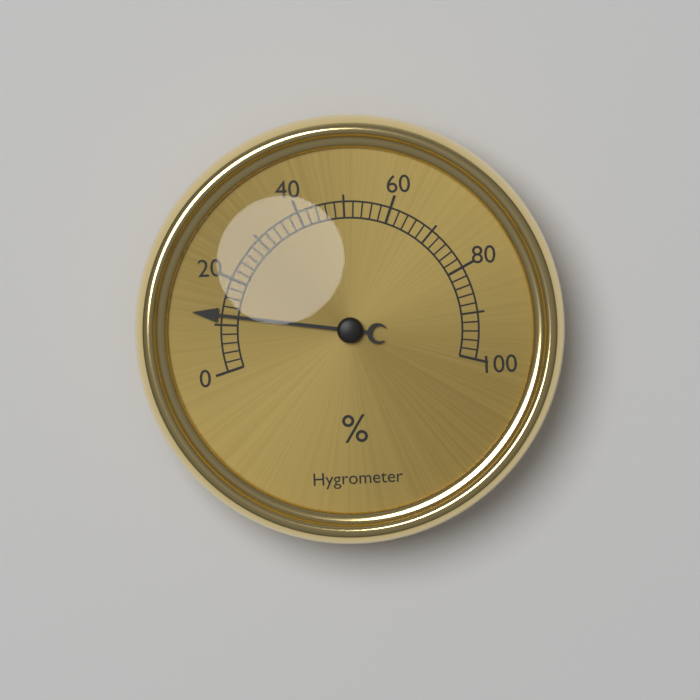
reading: 12 %
